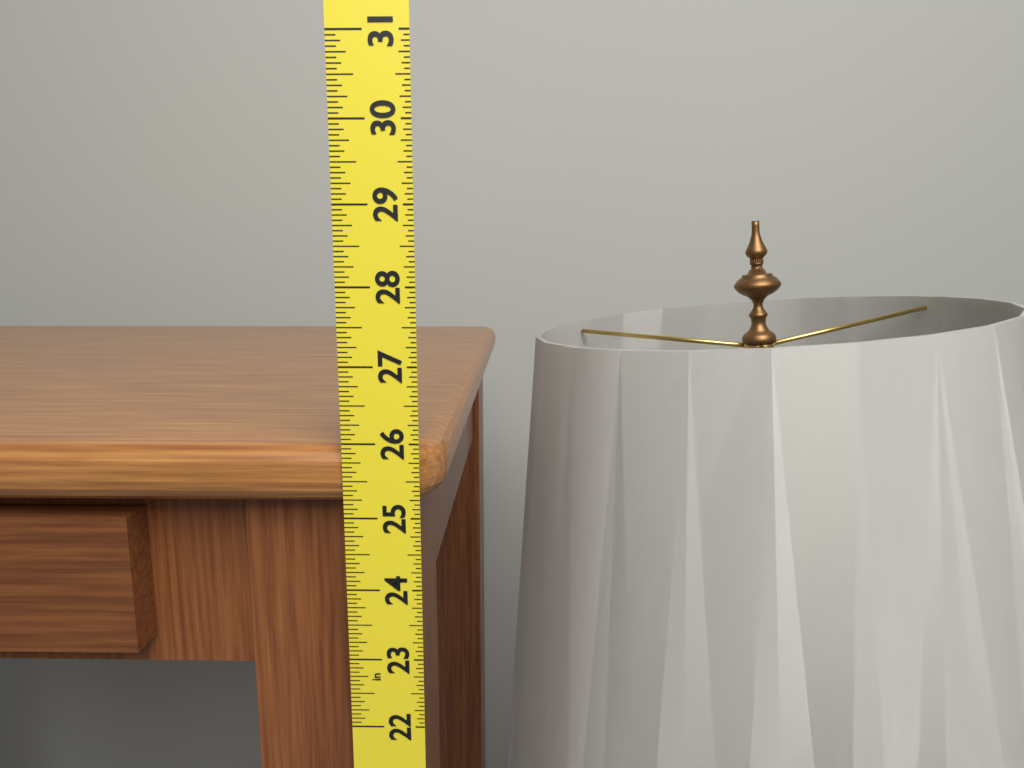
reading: 25.9375 in
